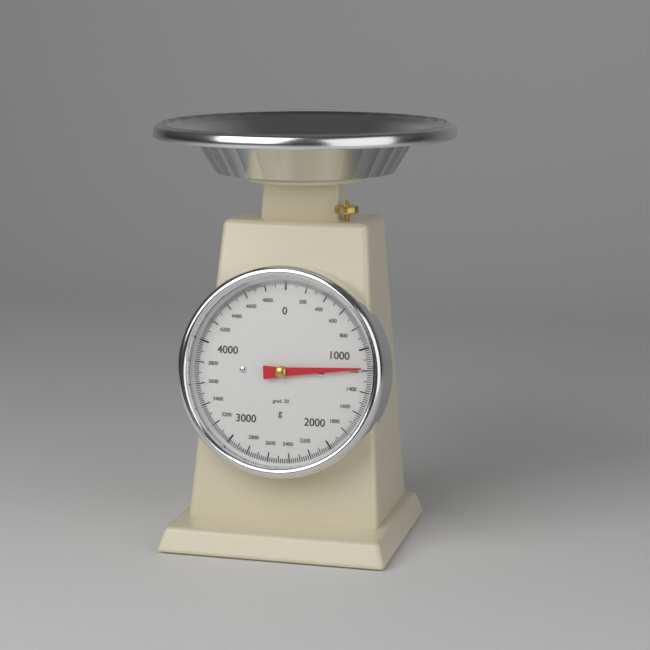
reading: 1180 g
